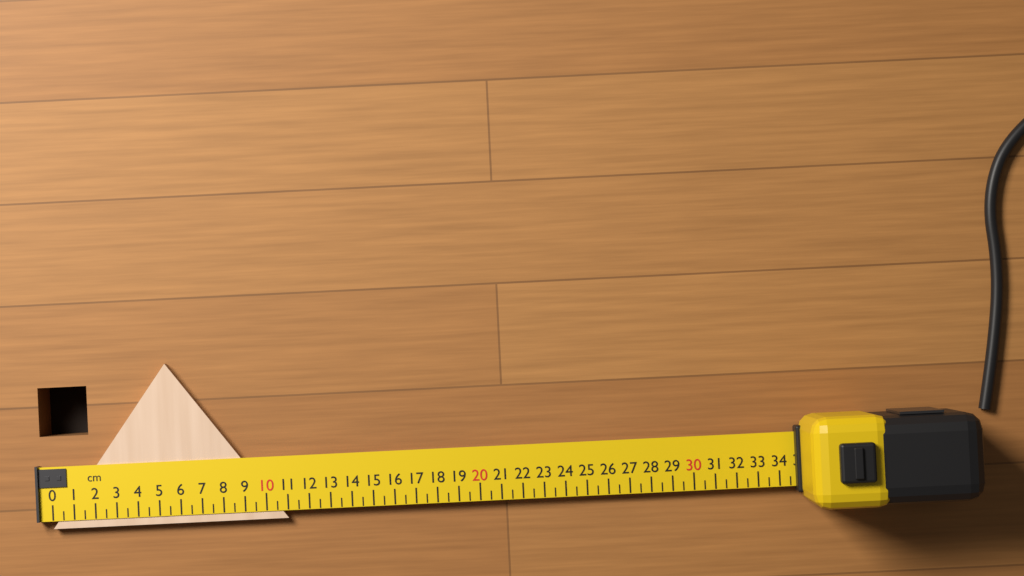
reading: 11.0 cm
